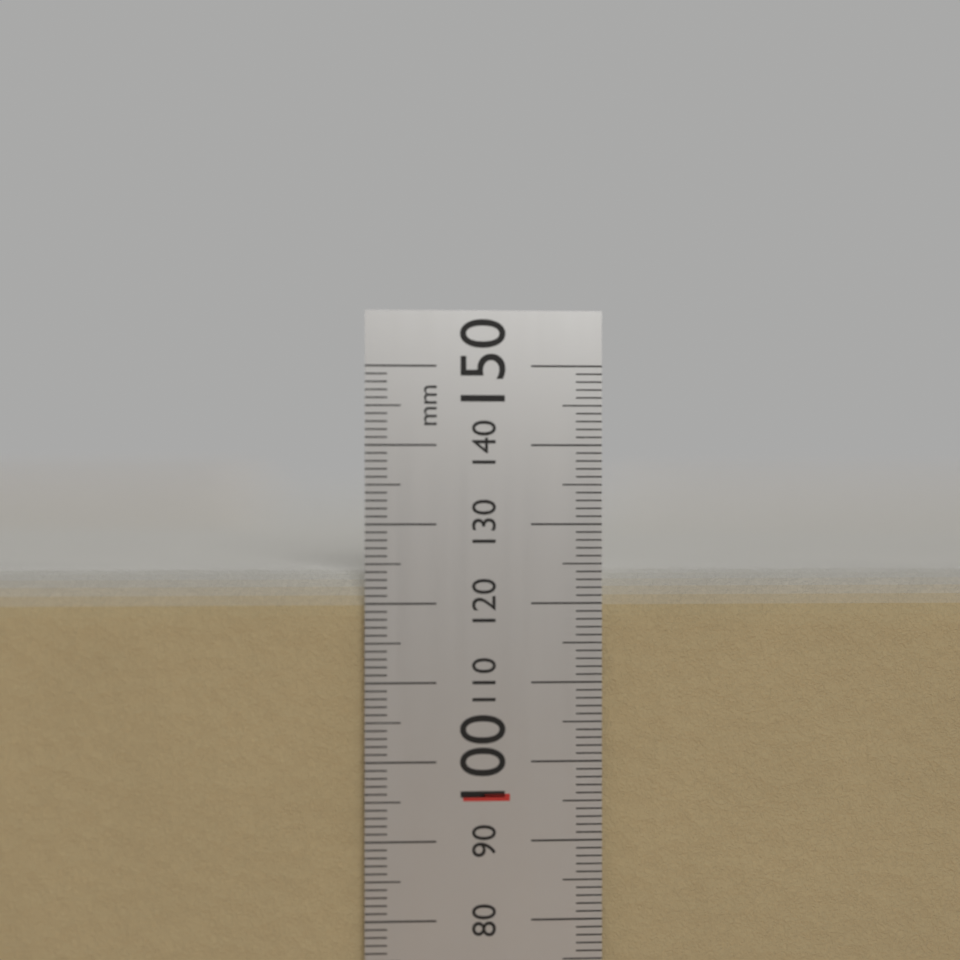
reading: 124 mm
